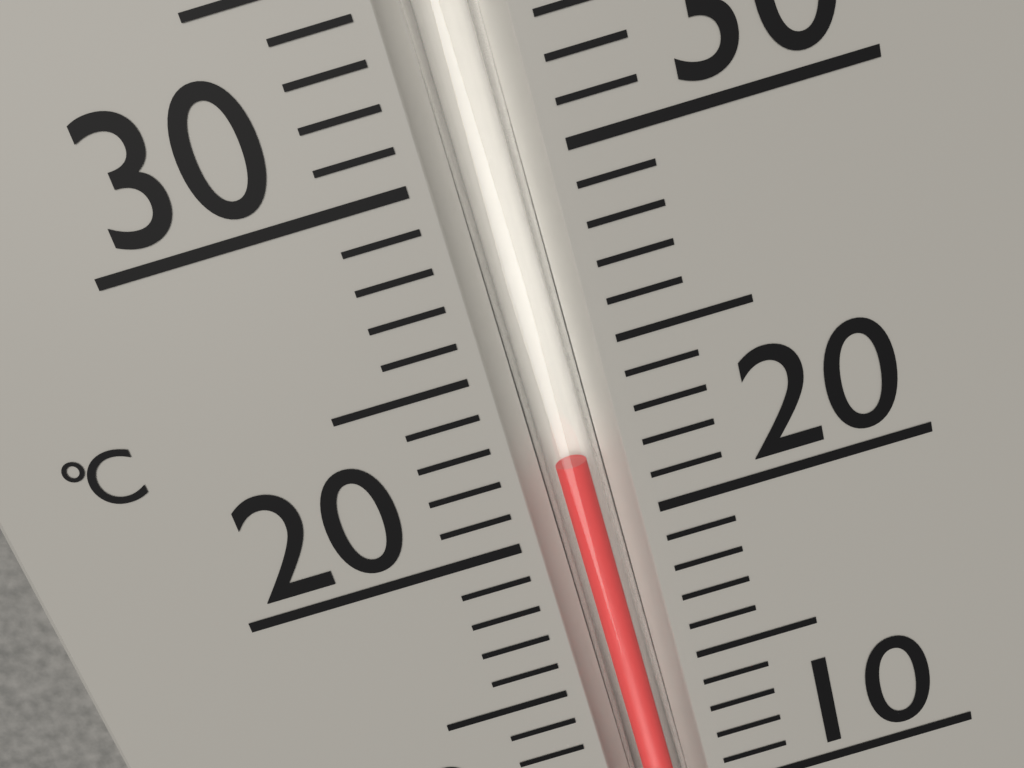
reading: 22 °C
